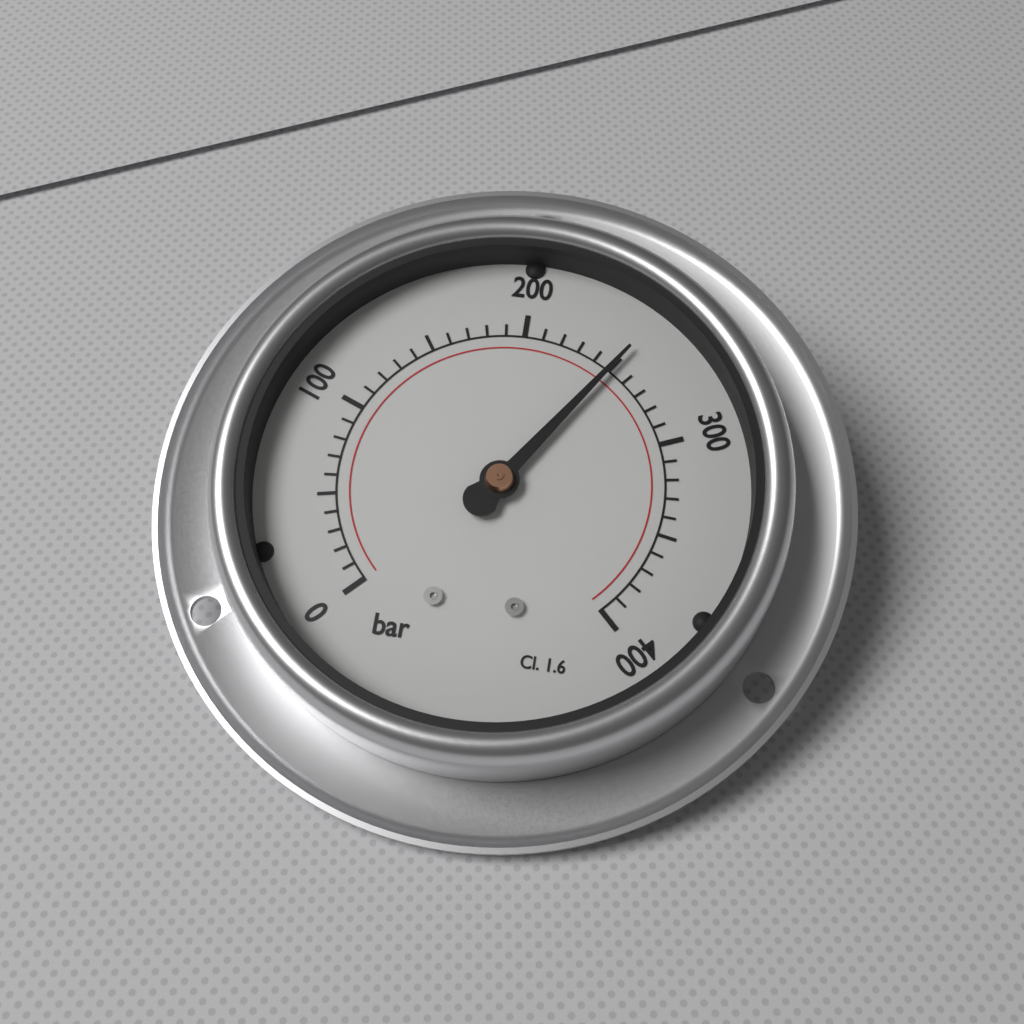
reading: 250 bar
